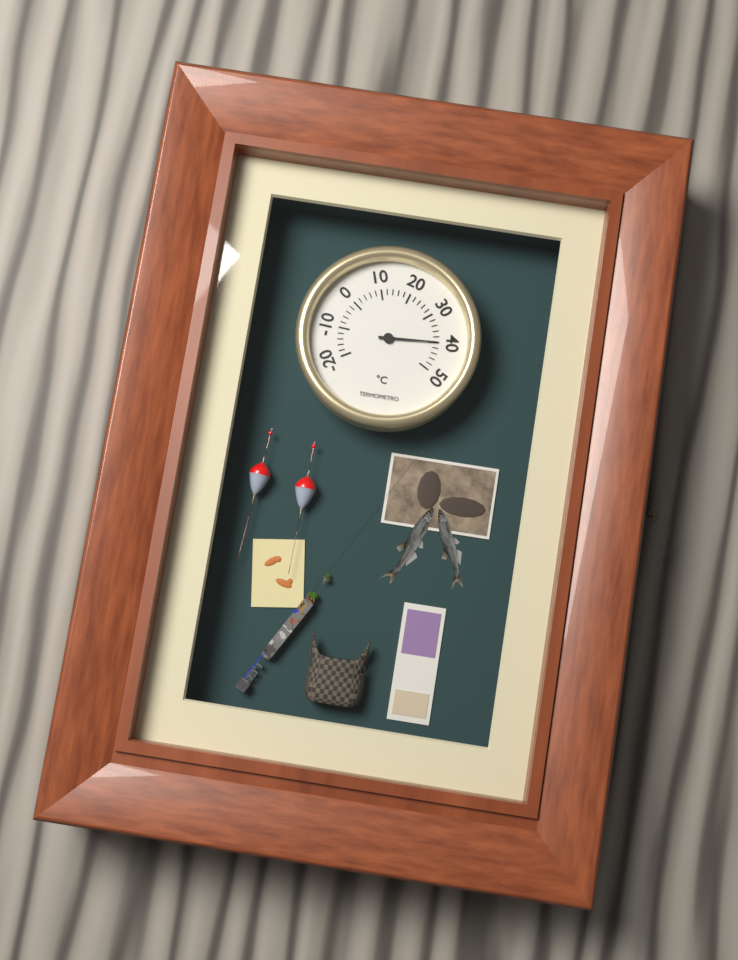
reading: 40 °C
